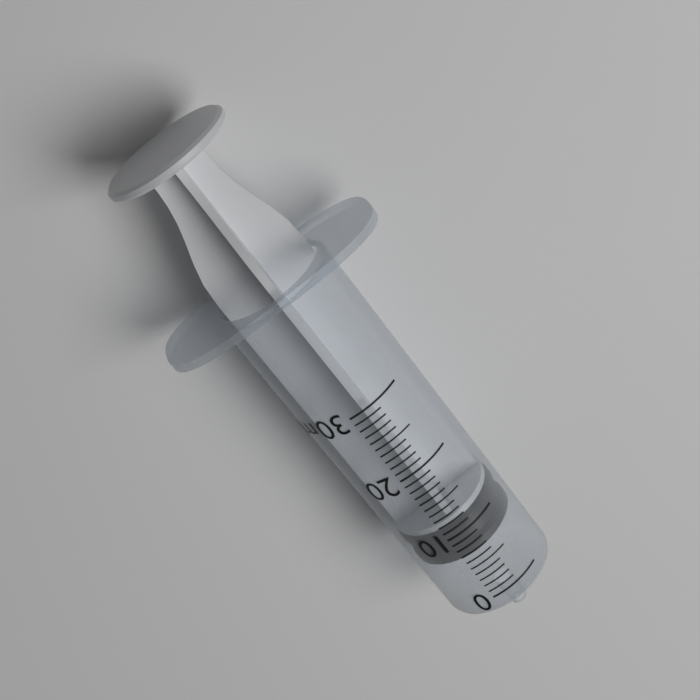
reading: 6 ml
